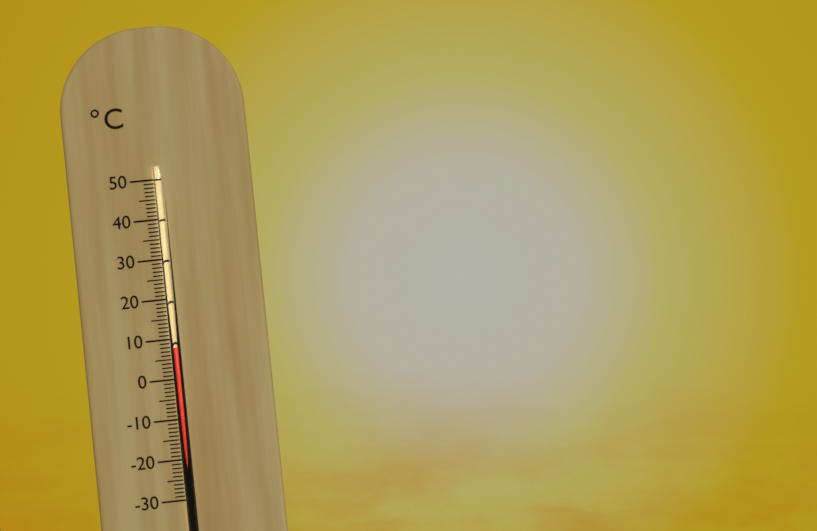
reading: 8 °C
